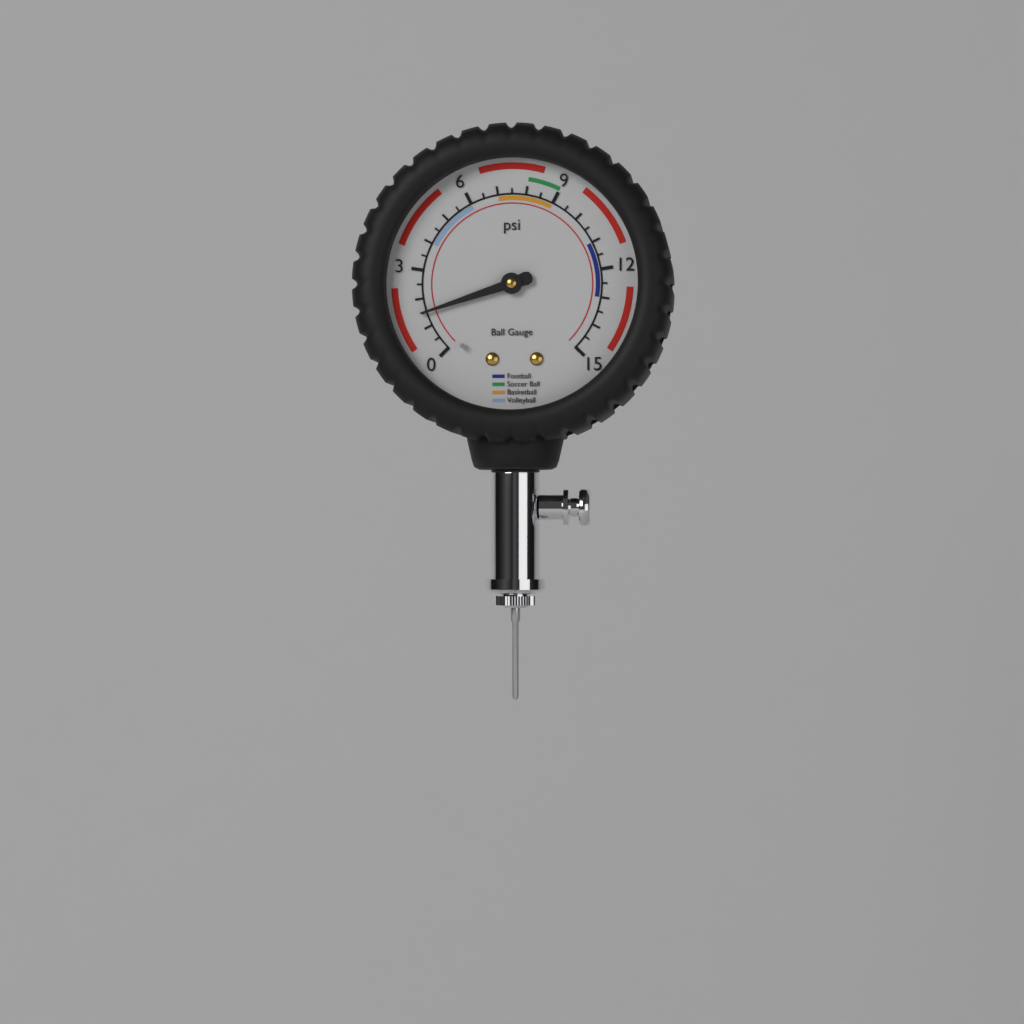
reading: 1.5 psi
